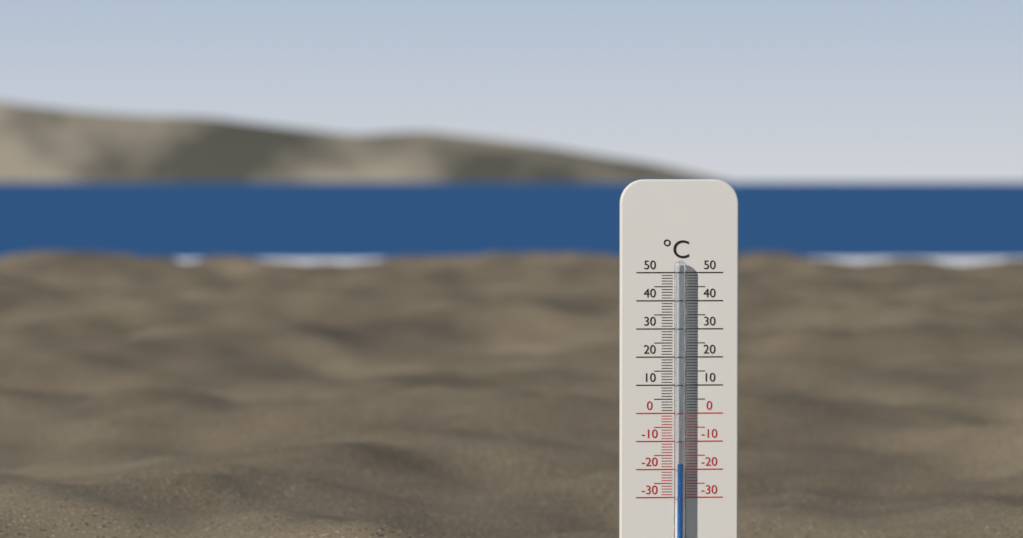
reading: -18 °C
